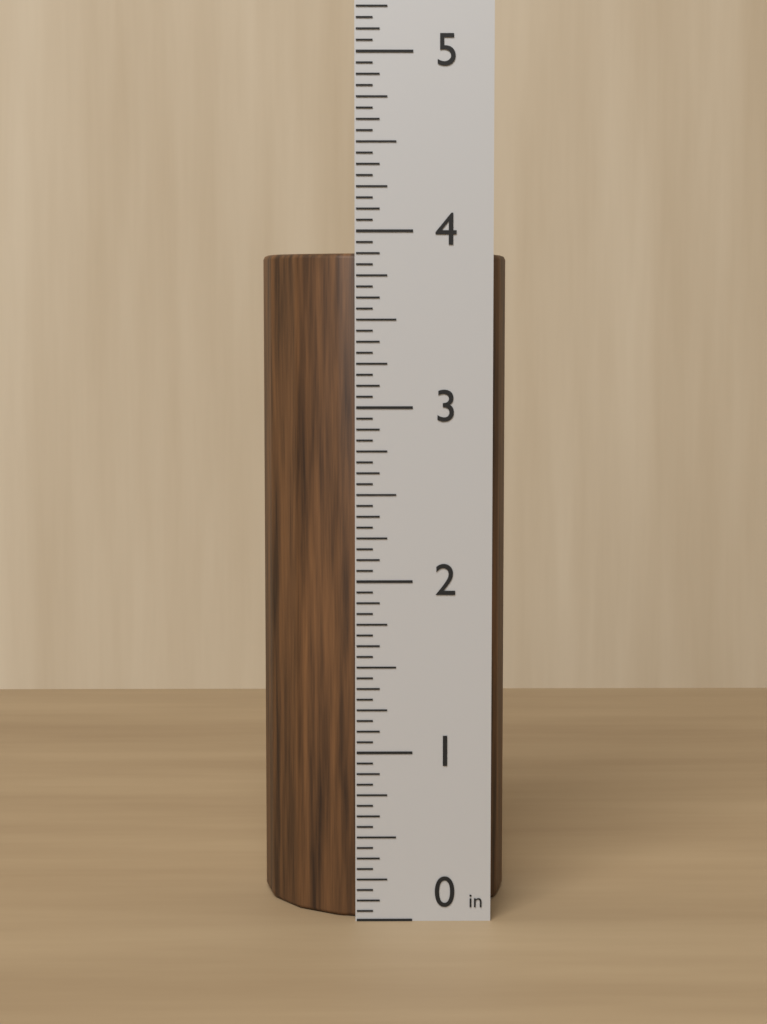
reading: 3.8750 in
